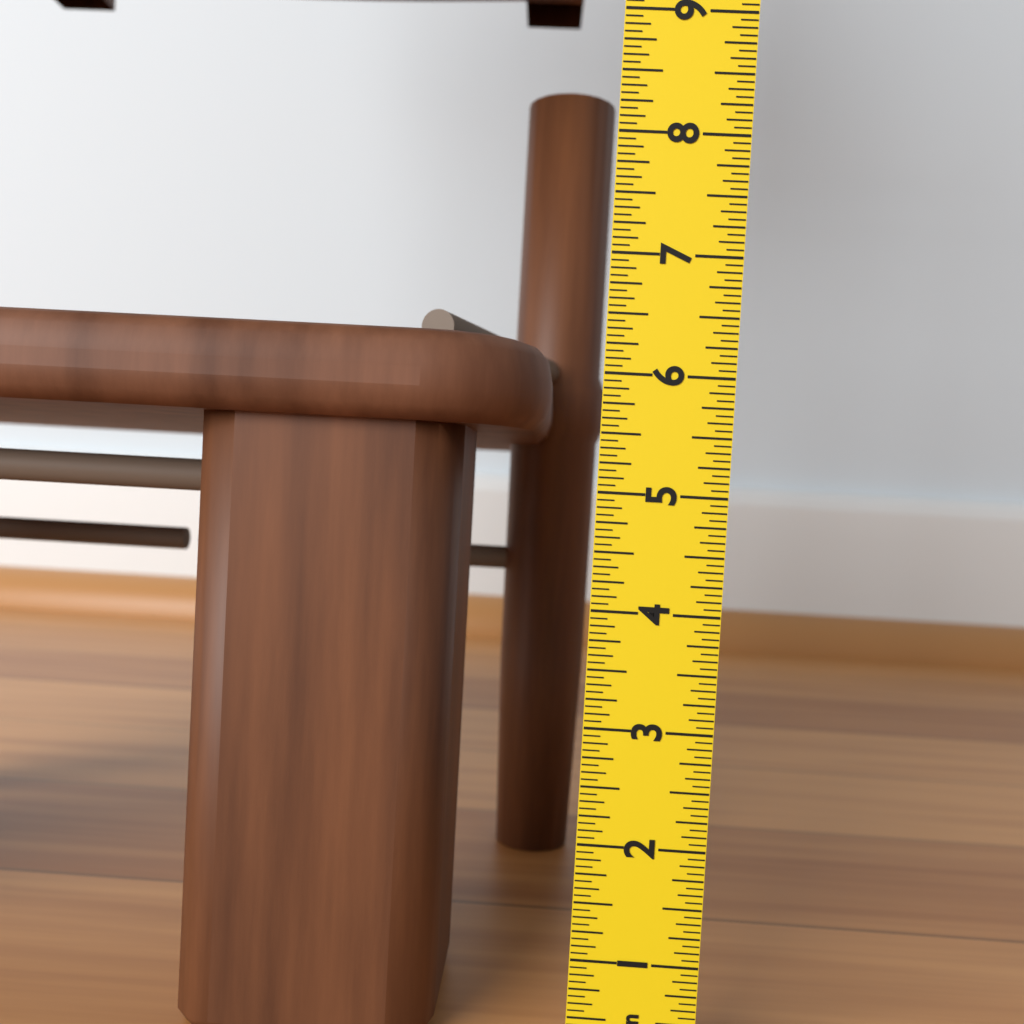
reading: 6.3125 in
